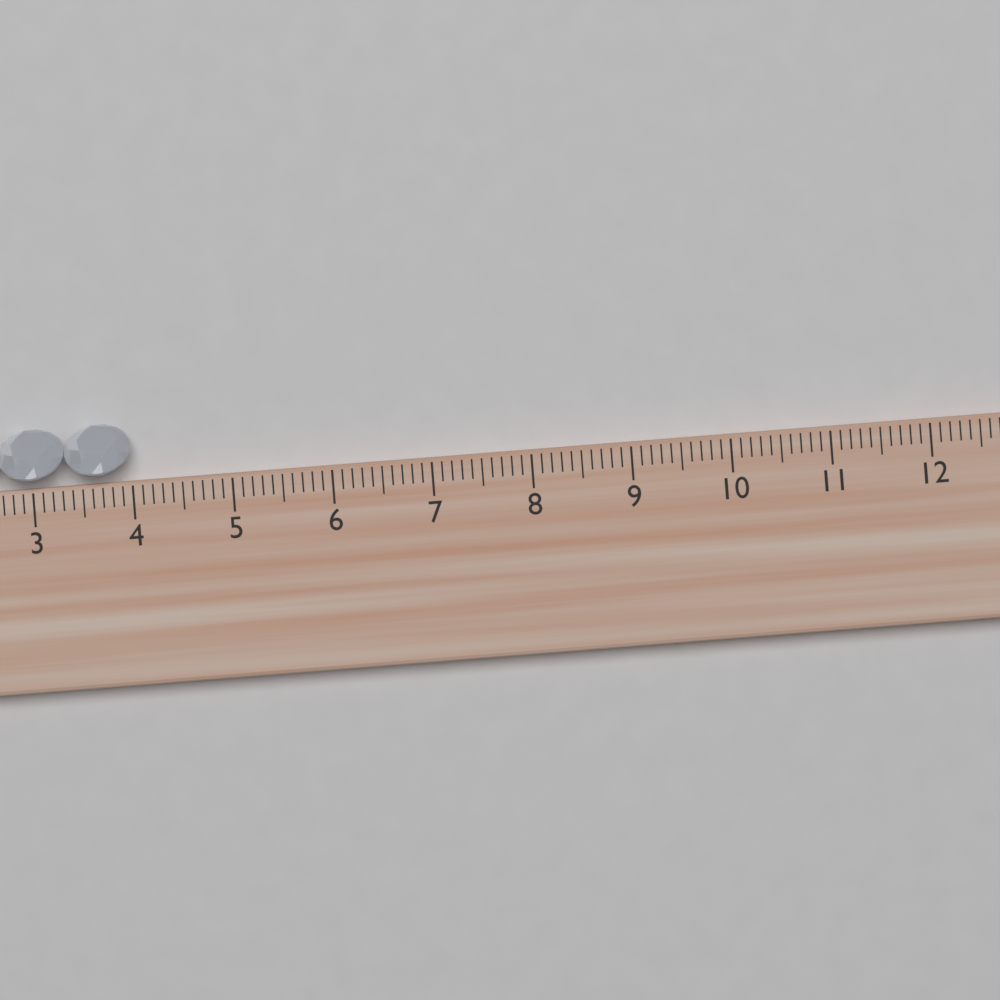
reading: 4.0 cm
